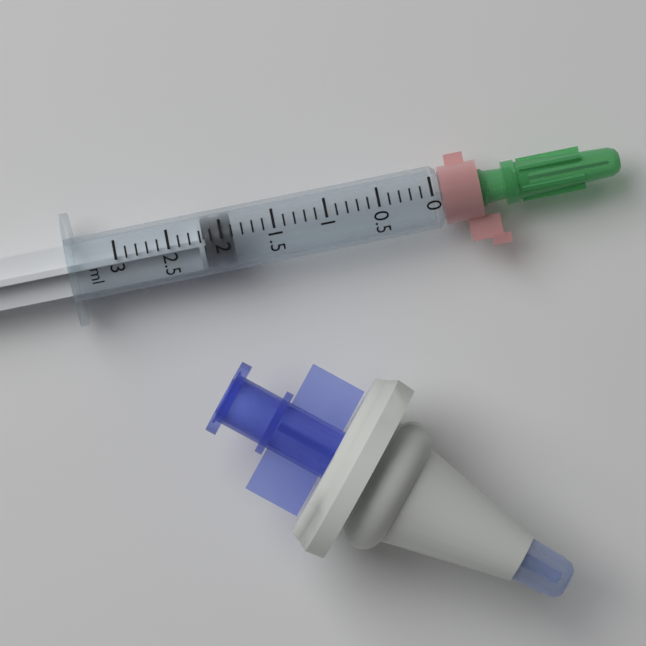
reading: 1.9 ml
